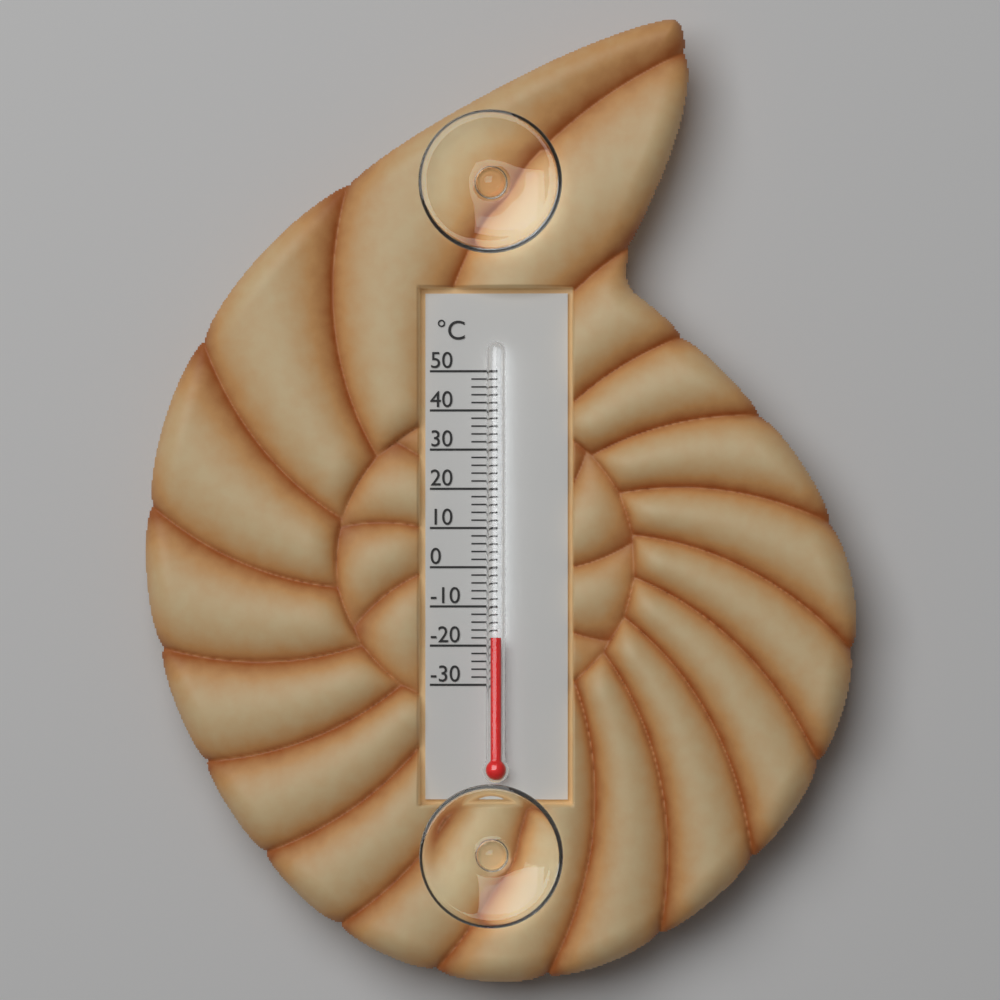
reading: -18 °C
